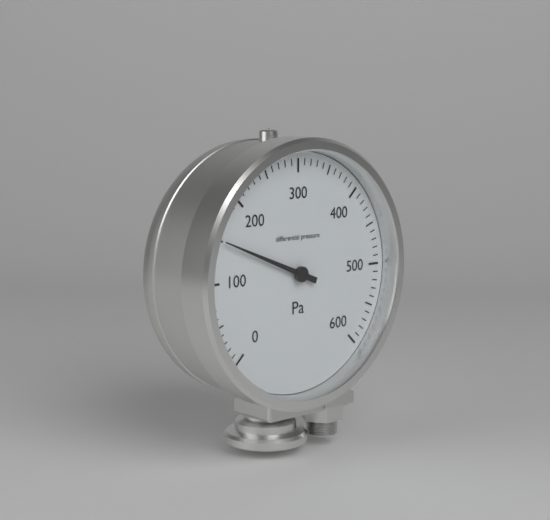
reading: 150 Pa
